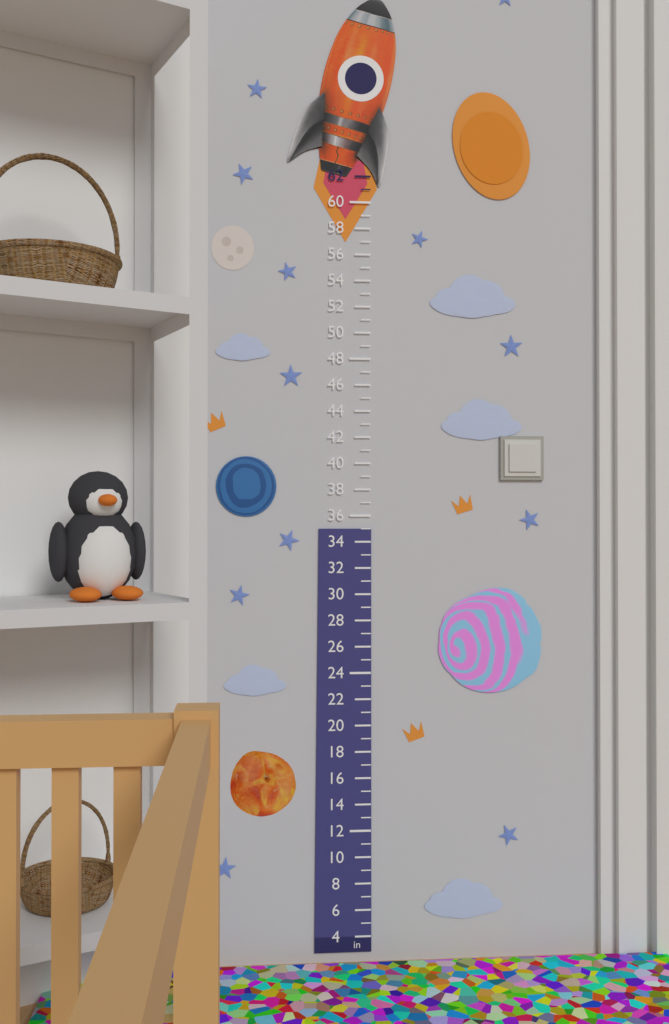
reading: 35 in
